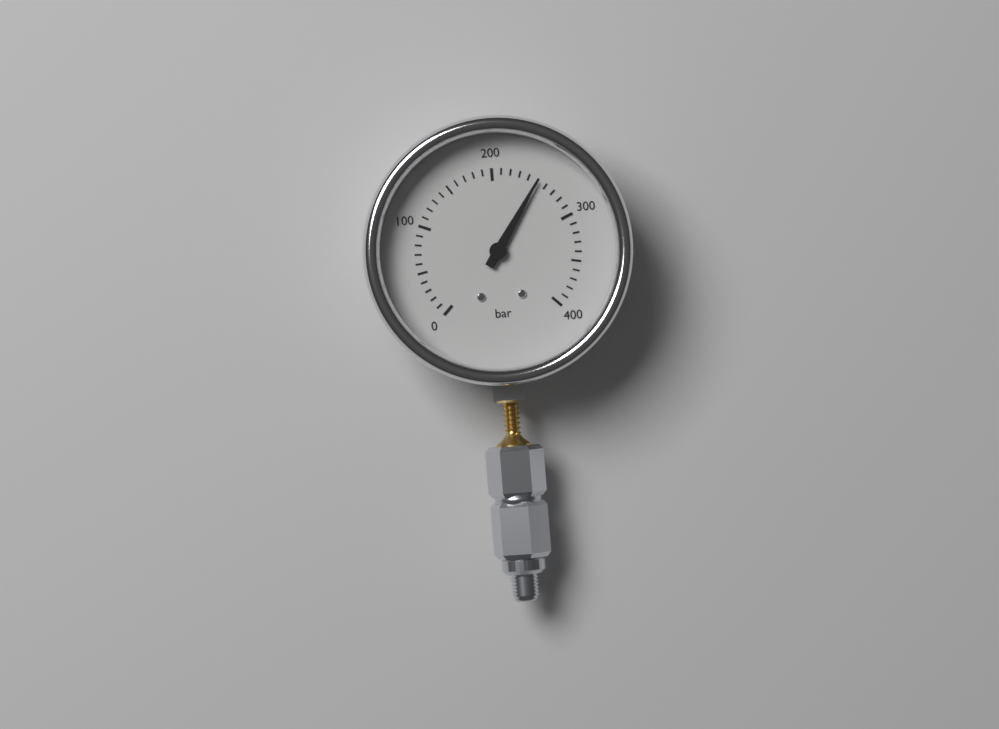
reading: 250 bar
